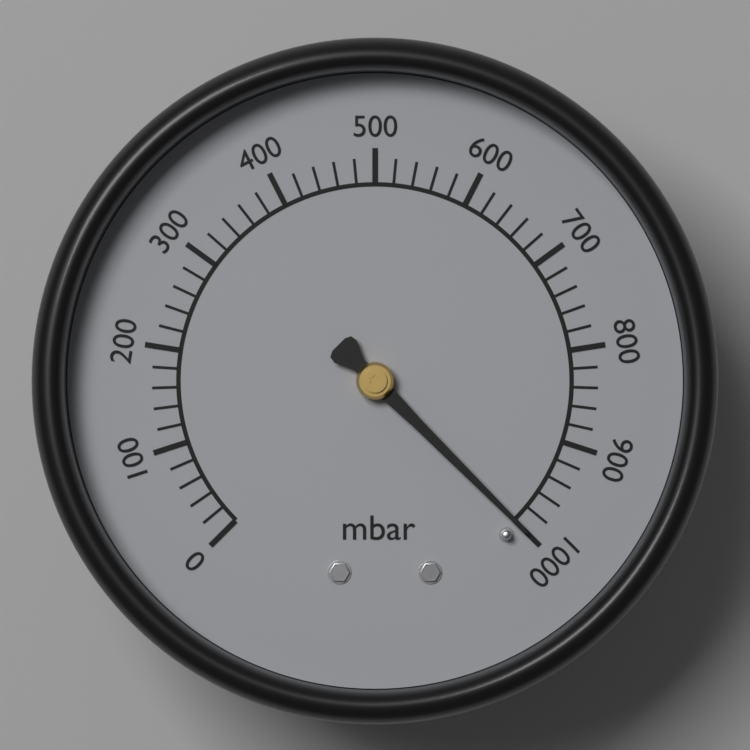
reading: 1000 mbar
